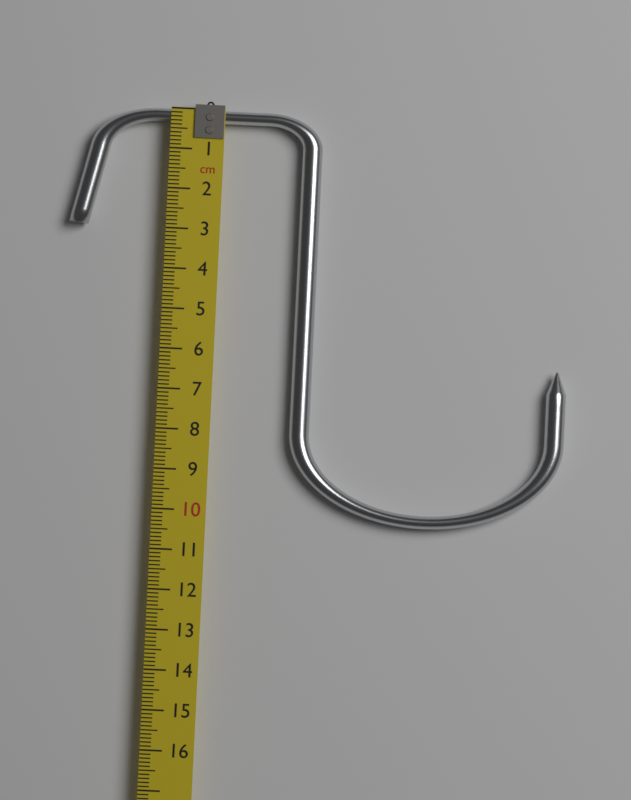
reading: 10.2 cm
